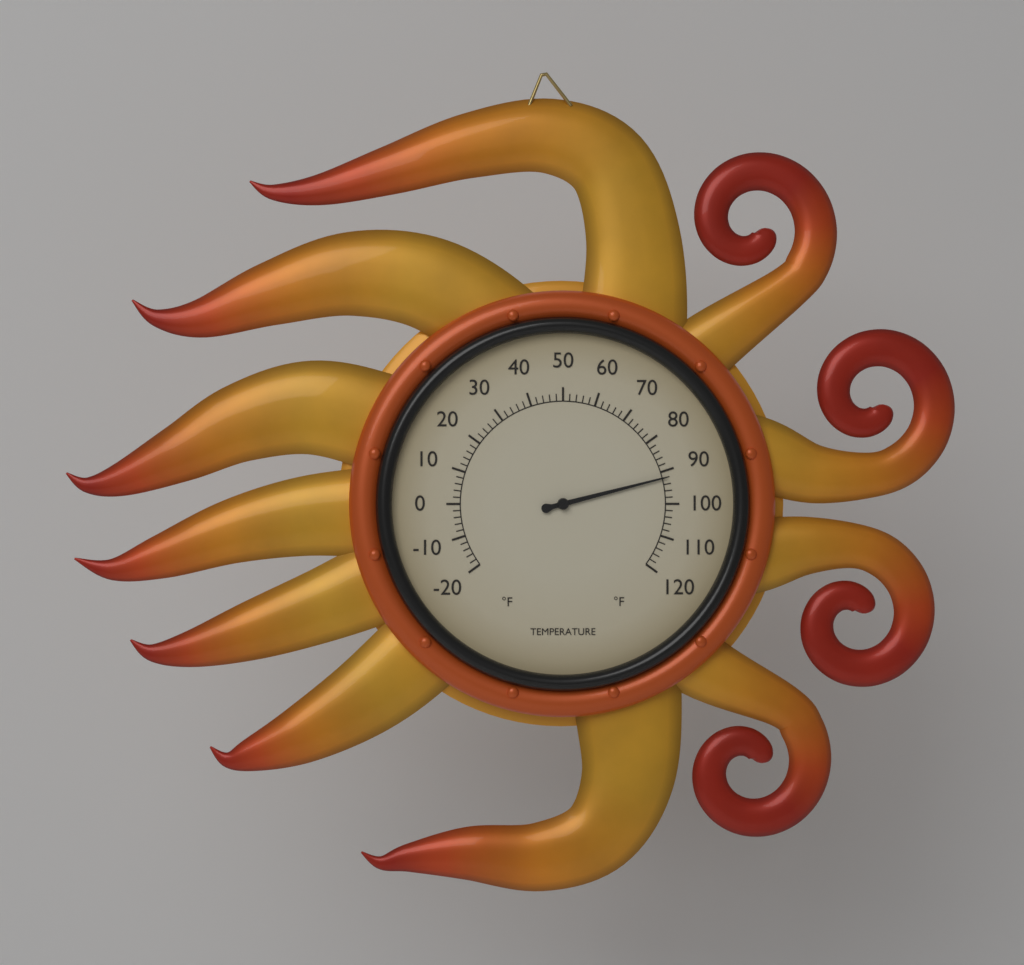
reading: 92 °F
